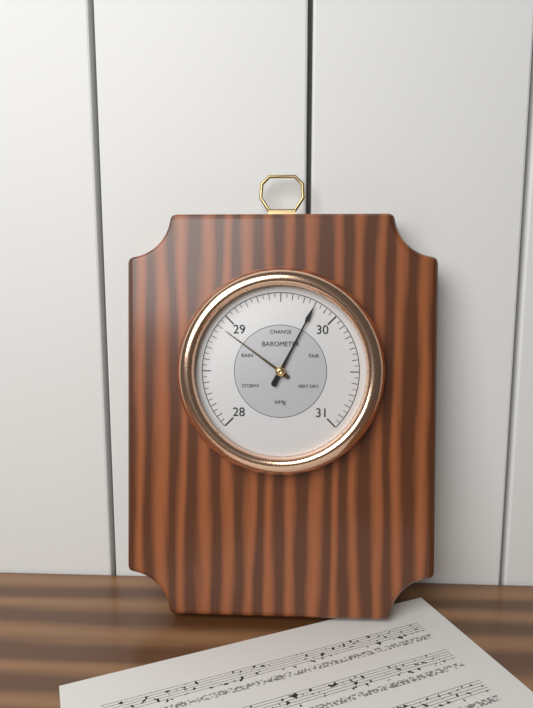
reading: 29.80 inHg
